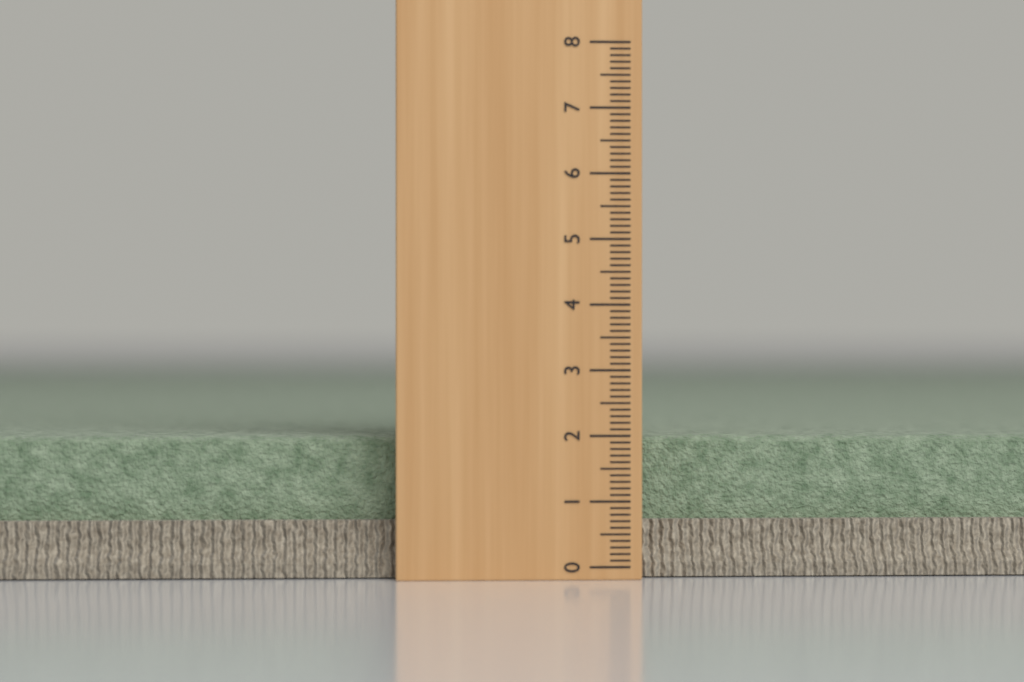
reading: 2.0 (no unit)
